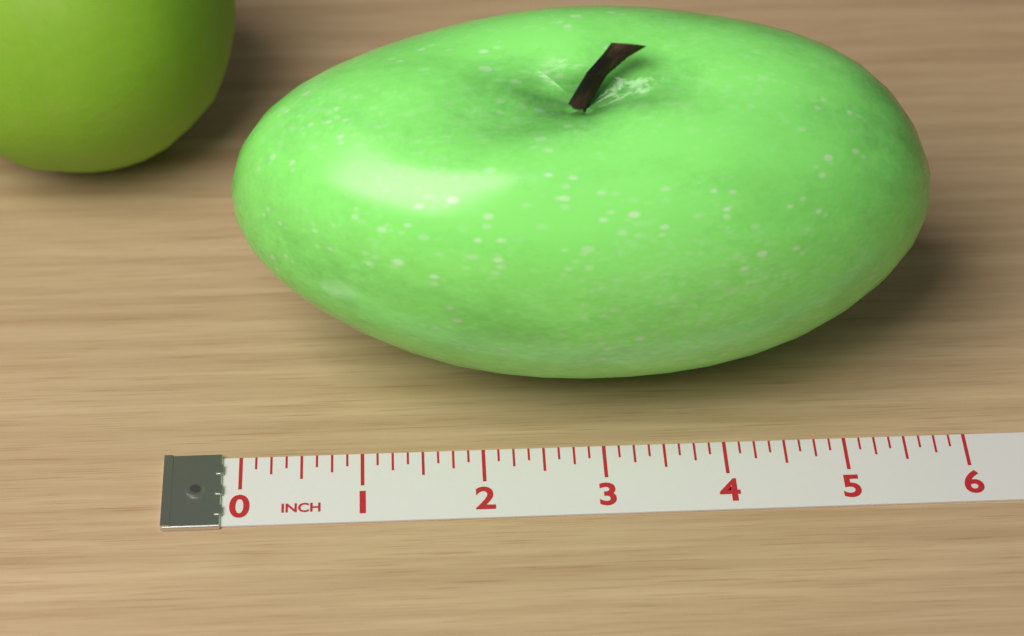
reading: 5.750 inch
